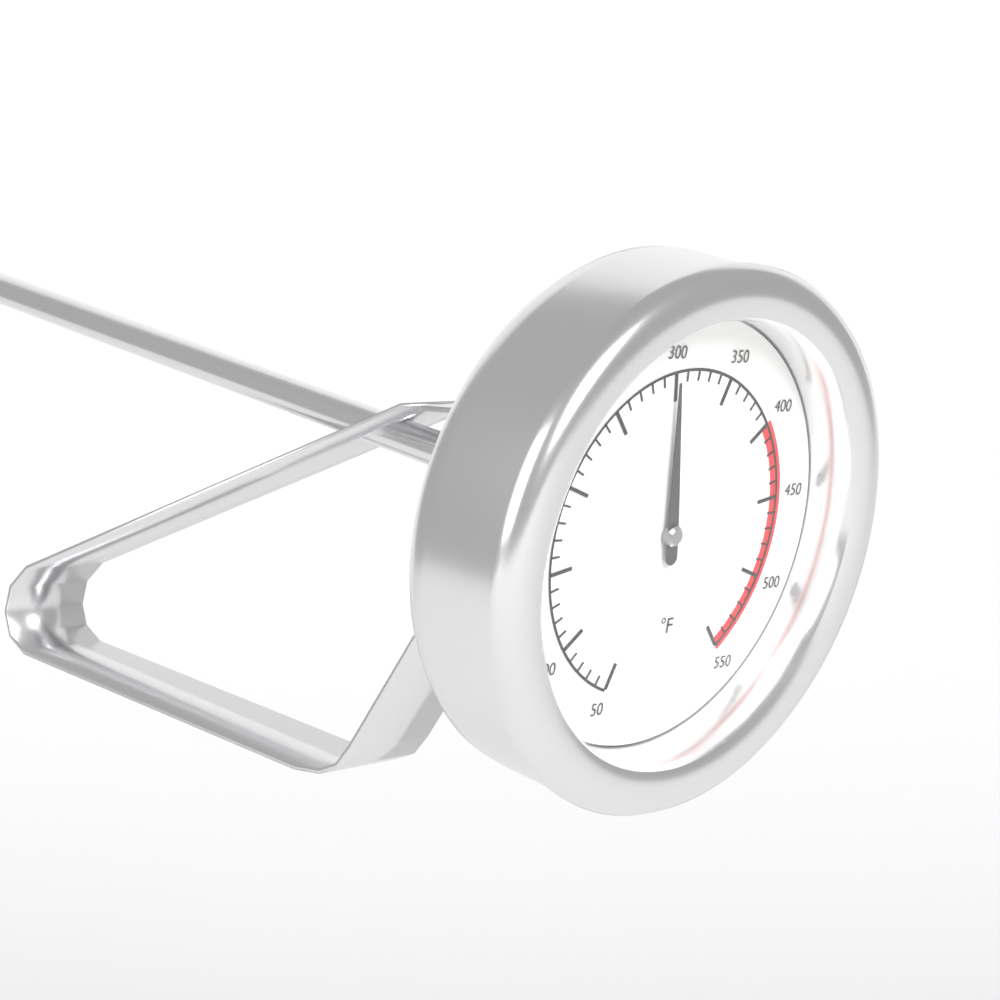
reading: 300 °F
